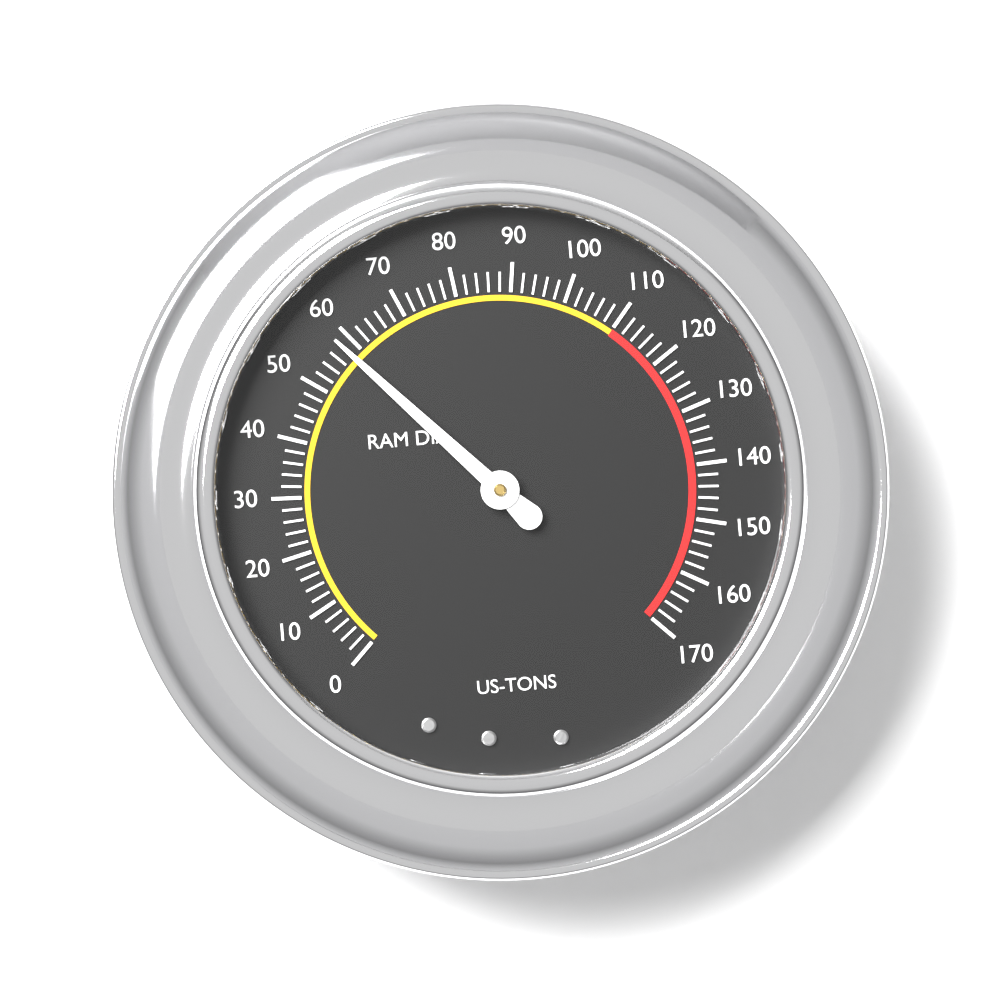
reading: 58 US-TONS
